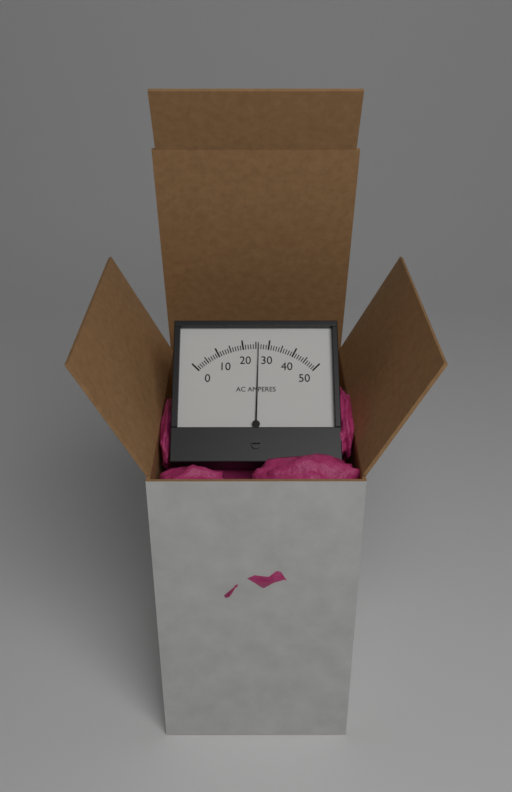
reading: 26 A
